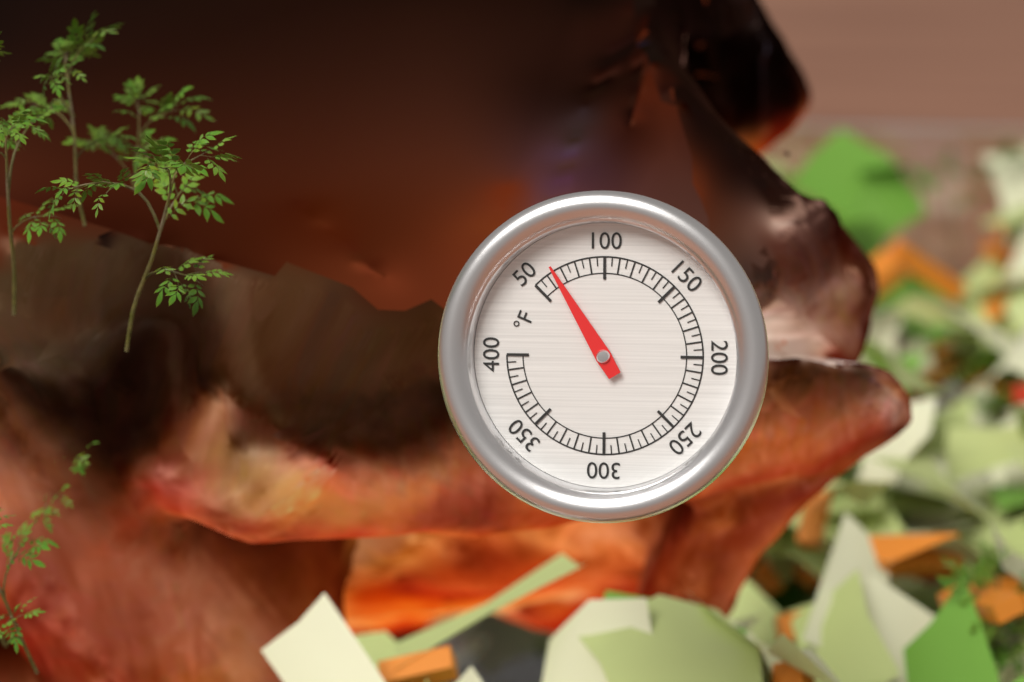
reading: 65 °F
